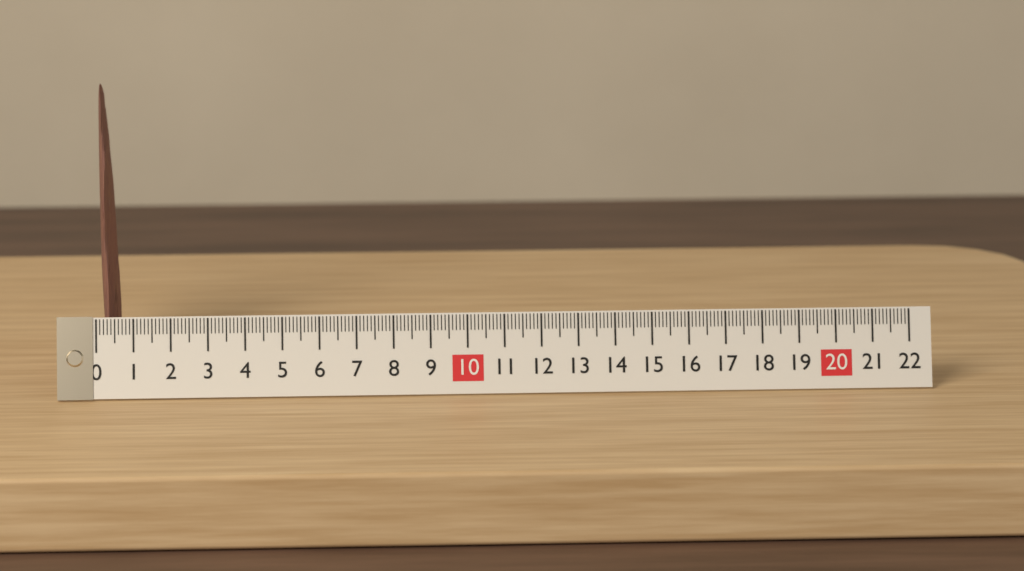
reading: 0.6 (no unit)
